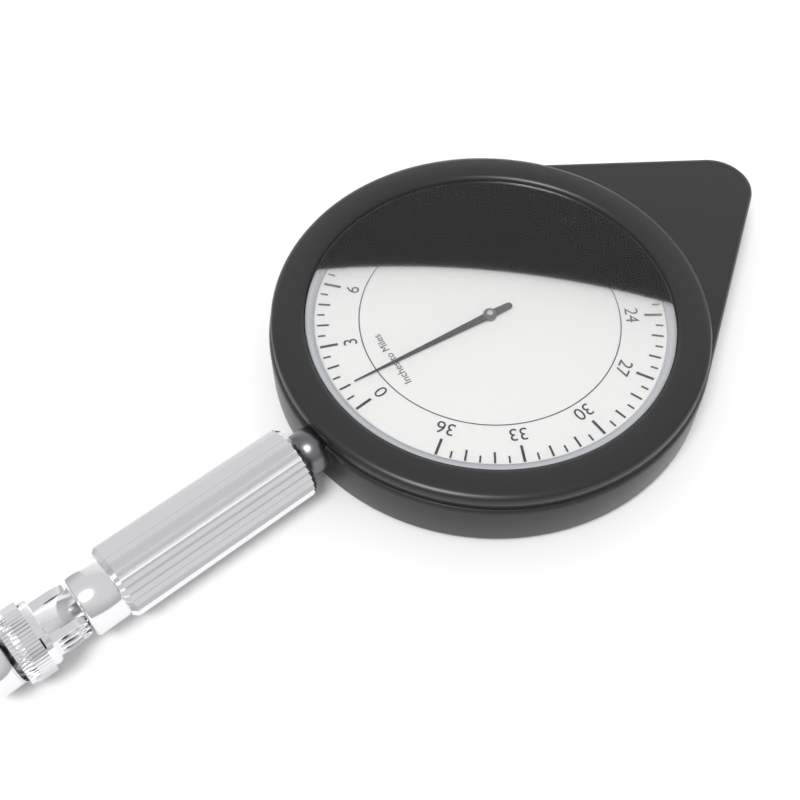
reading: 1.0 miles
